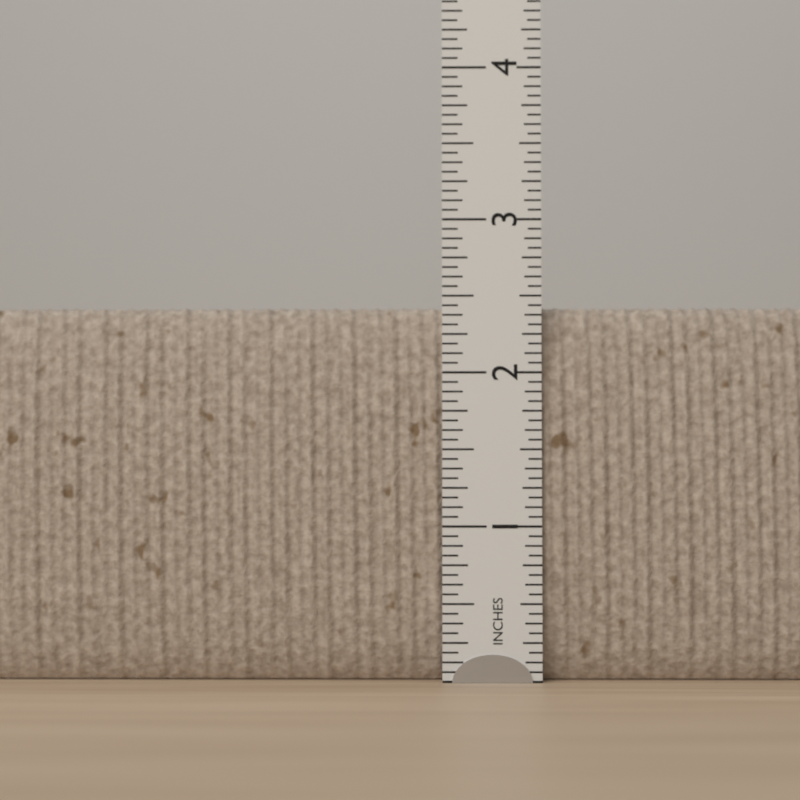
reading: 2.4375 in
